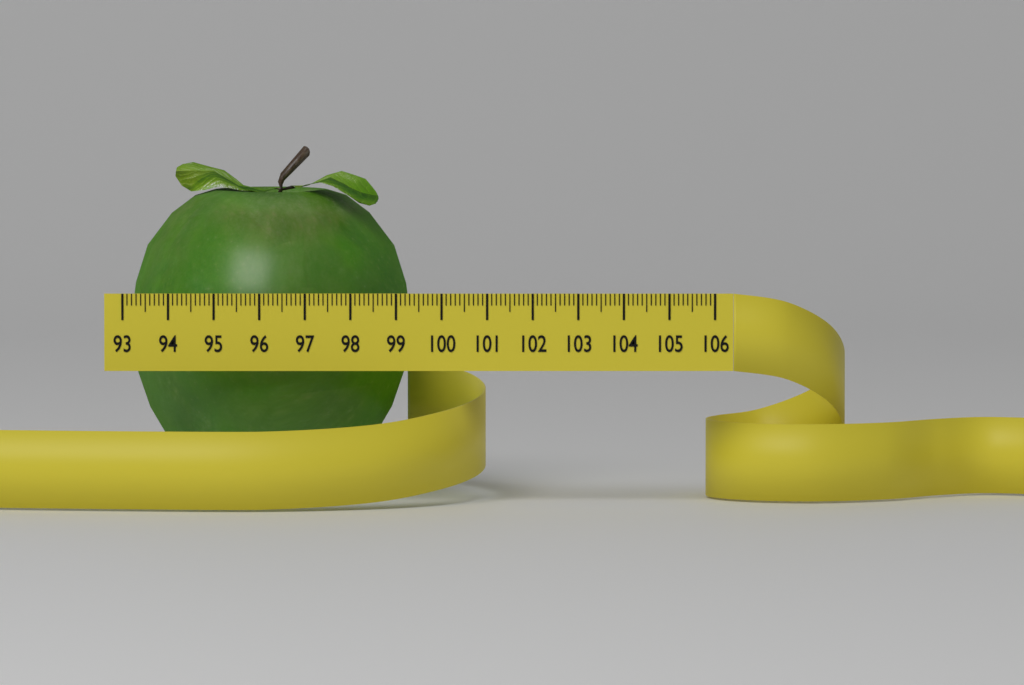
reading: 99.3 (no unit)
